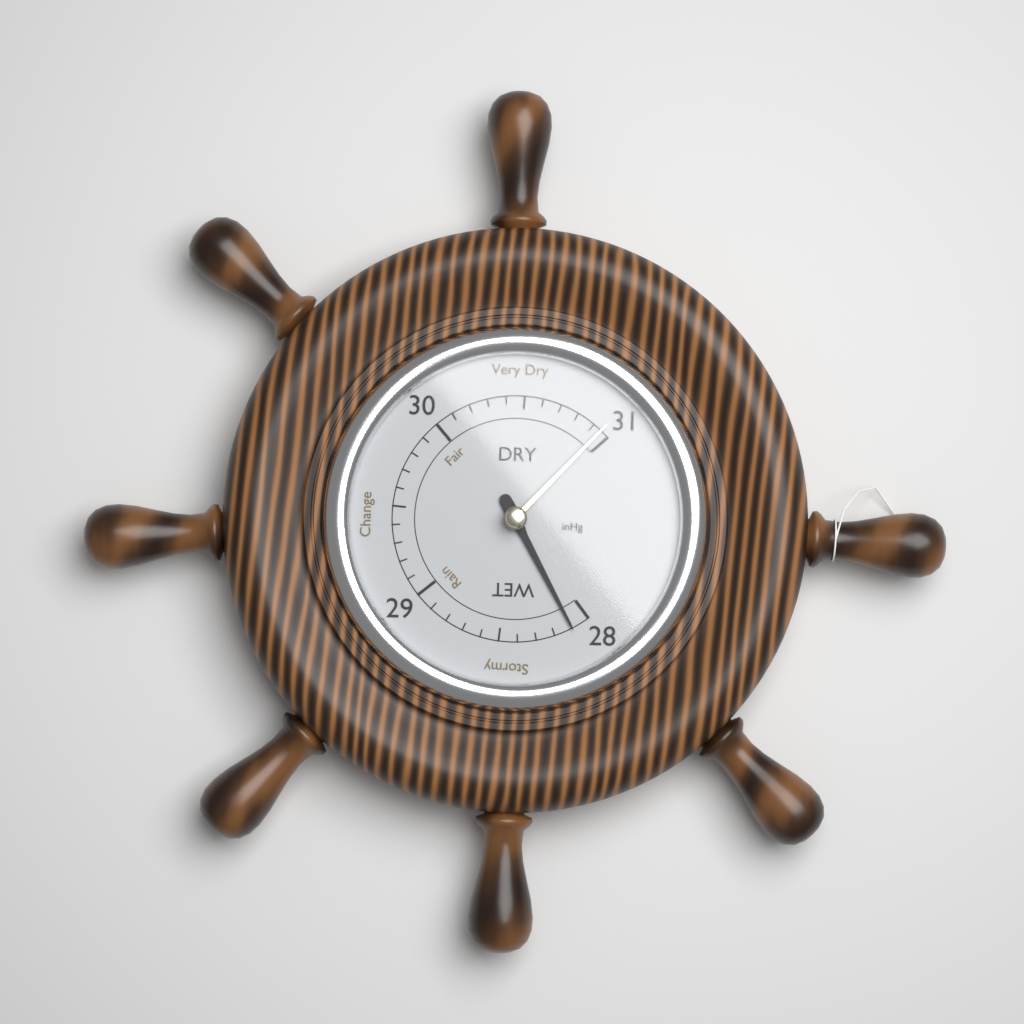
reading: 28.1 inHg
